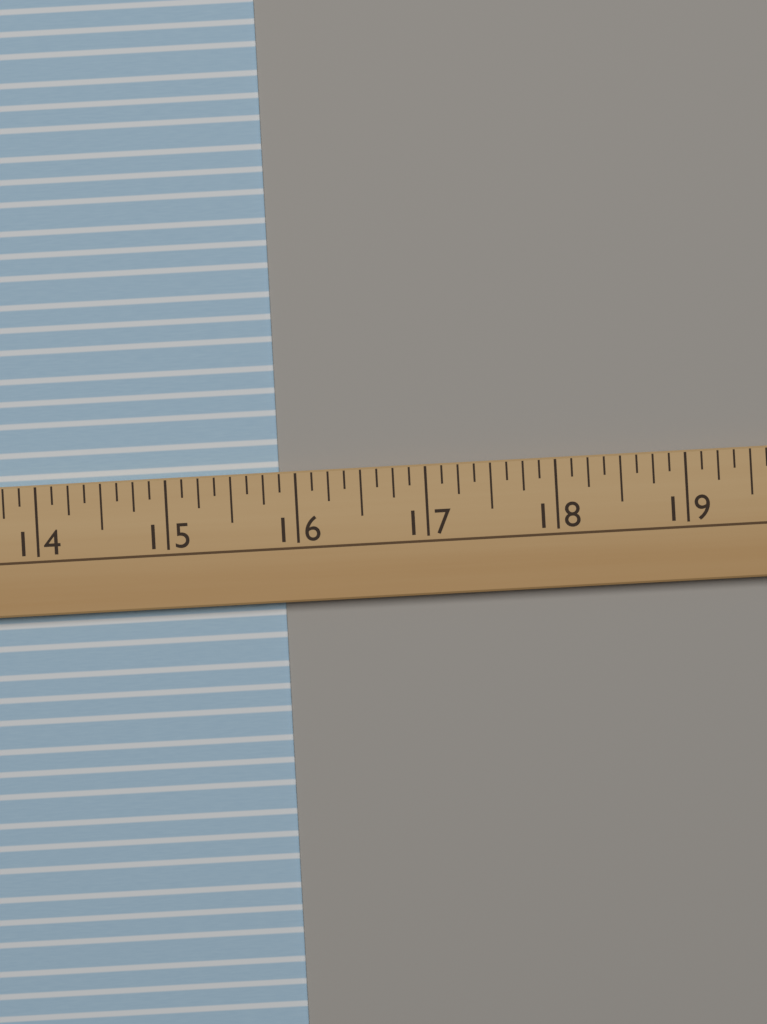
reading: 15.875 (no unit)
